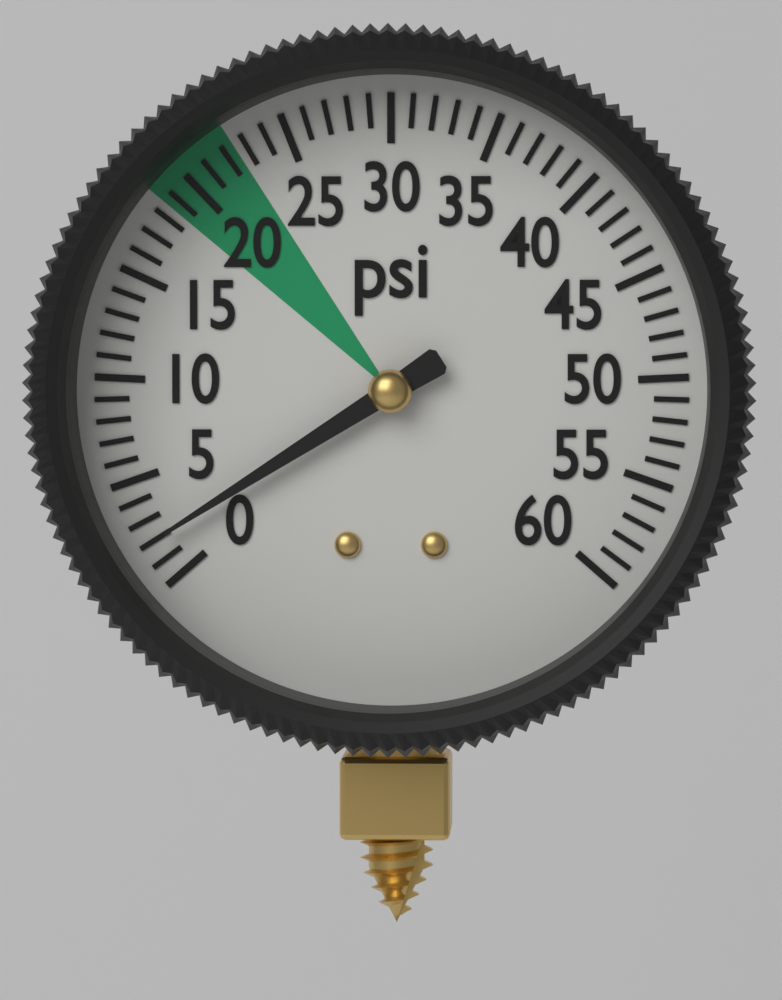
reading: 2 psi
